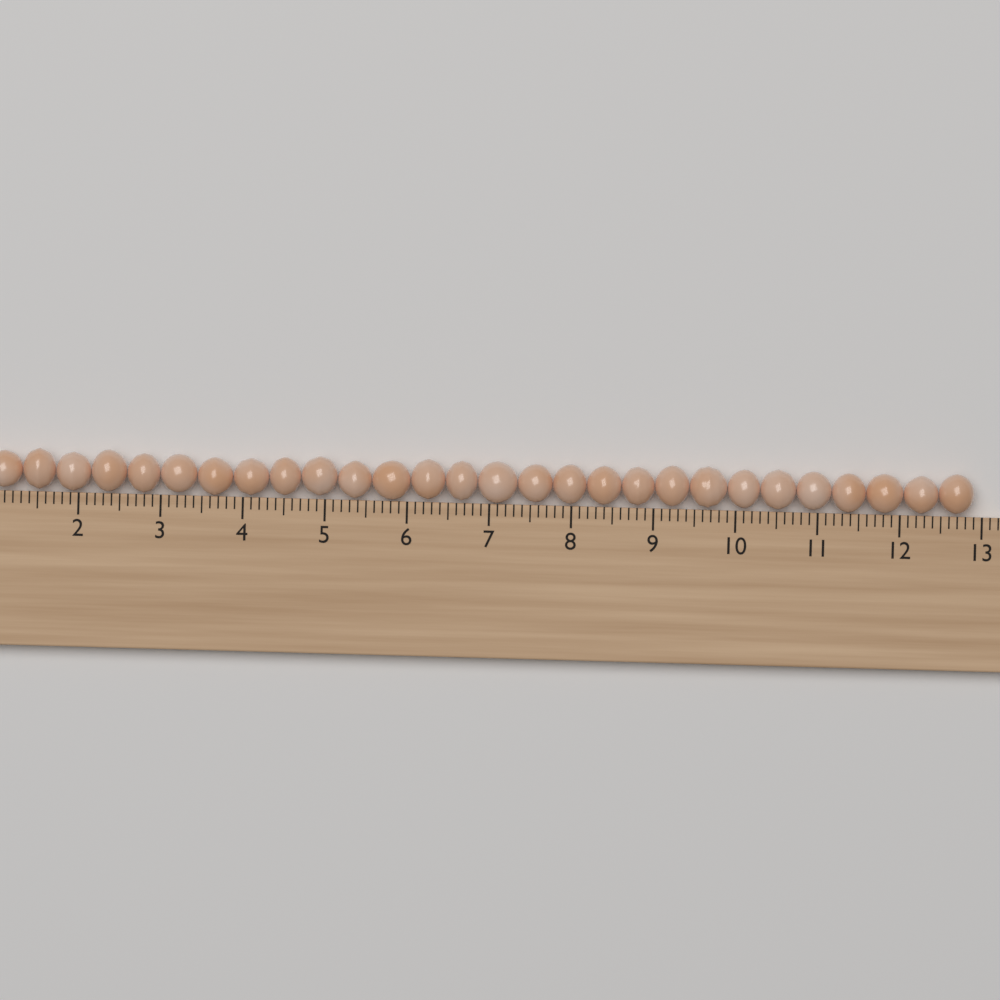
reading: 12.9 cm
